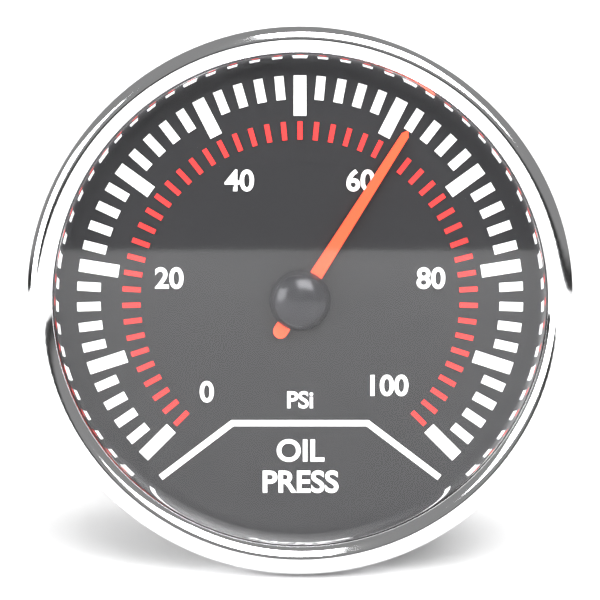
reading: 62 psi
